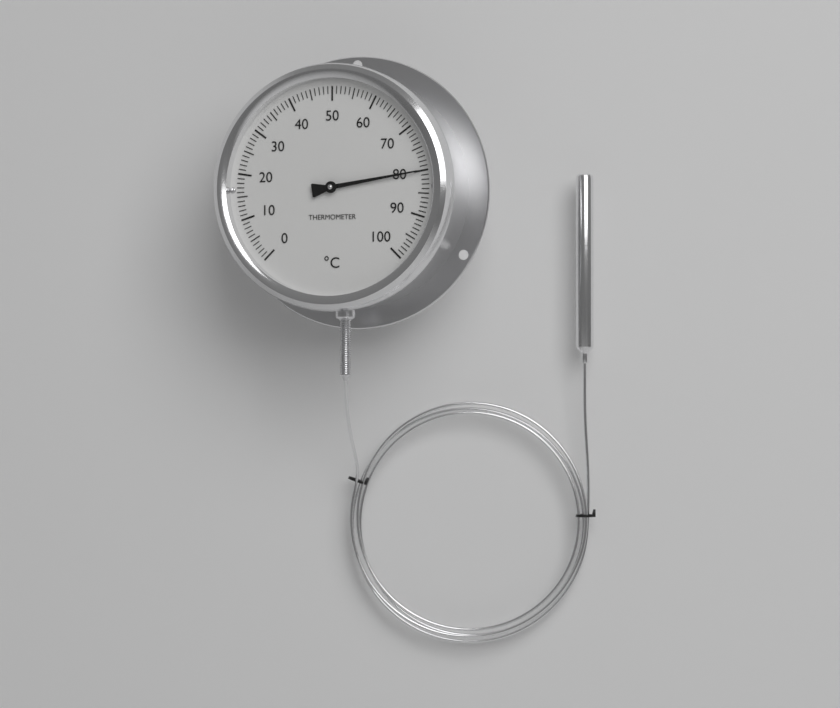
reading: 80 °C
